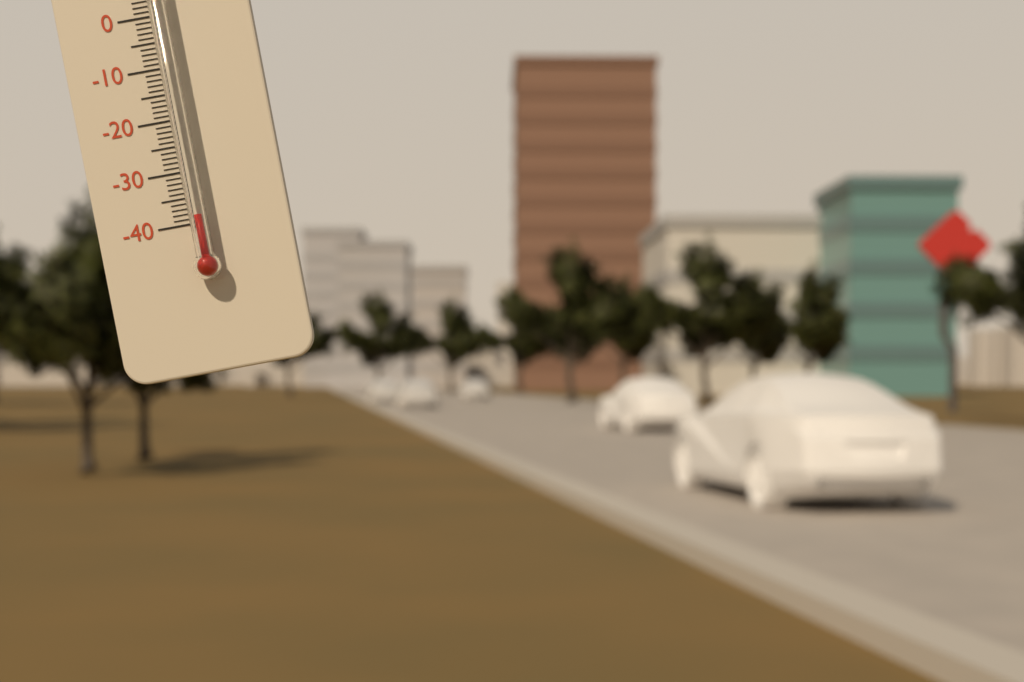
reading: -39 °C
